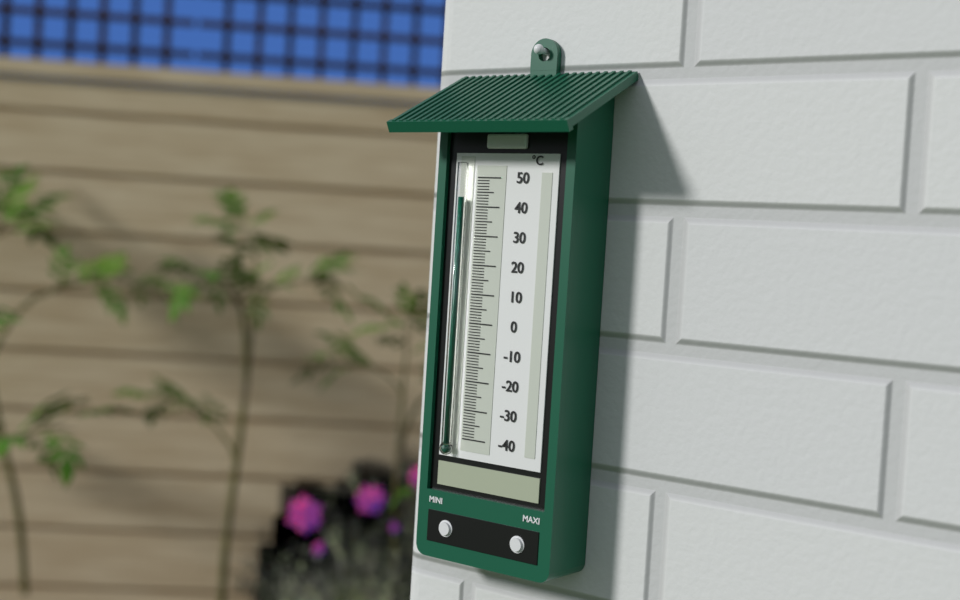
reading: 43 °C
